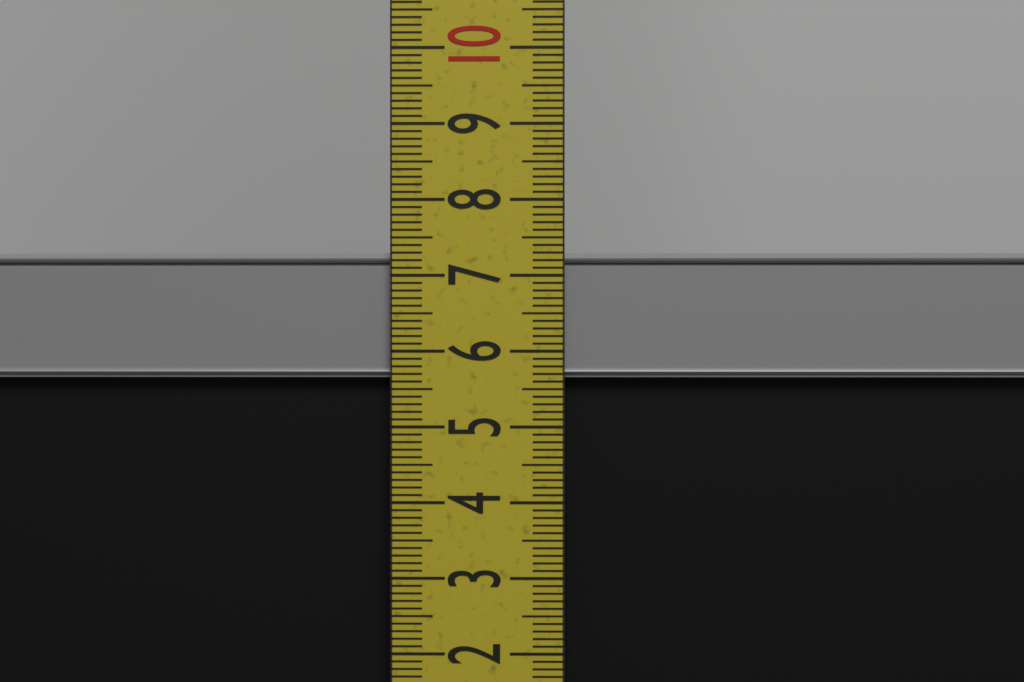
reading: 7.3 cm
